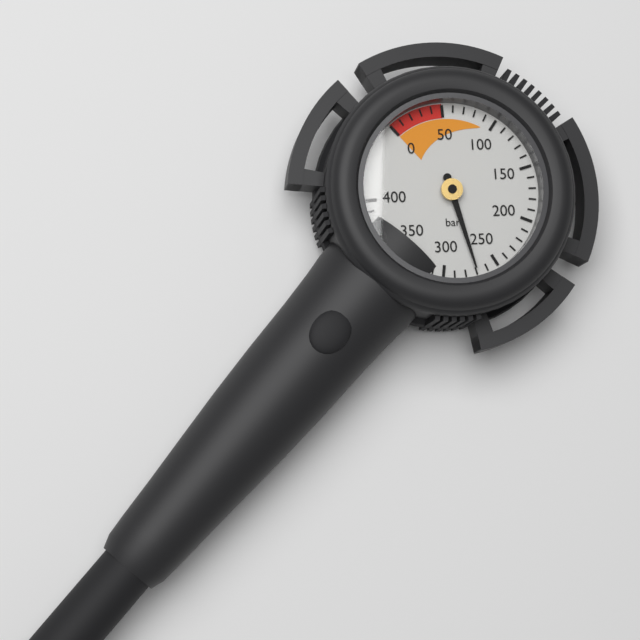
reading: 270 bar
